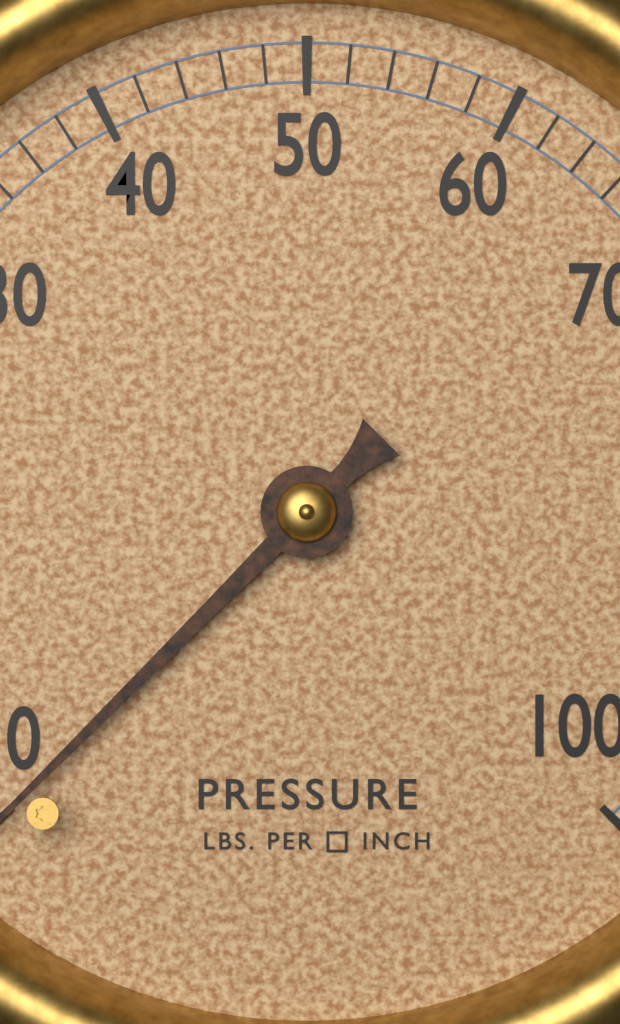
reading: 0 psi
